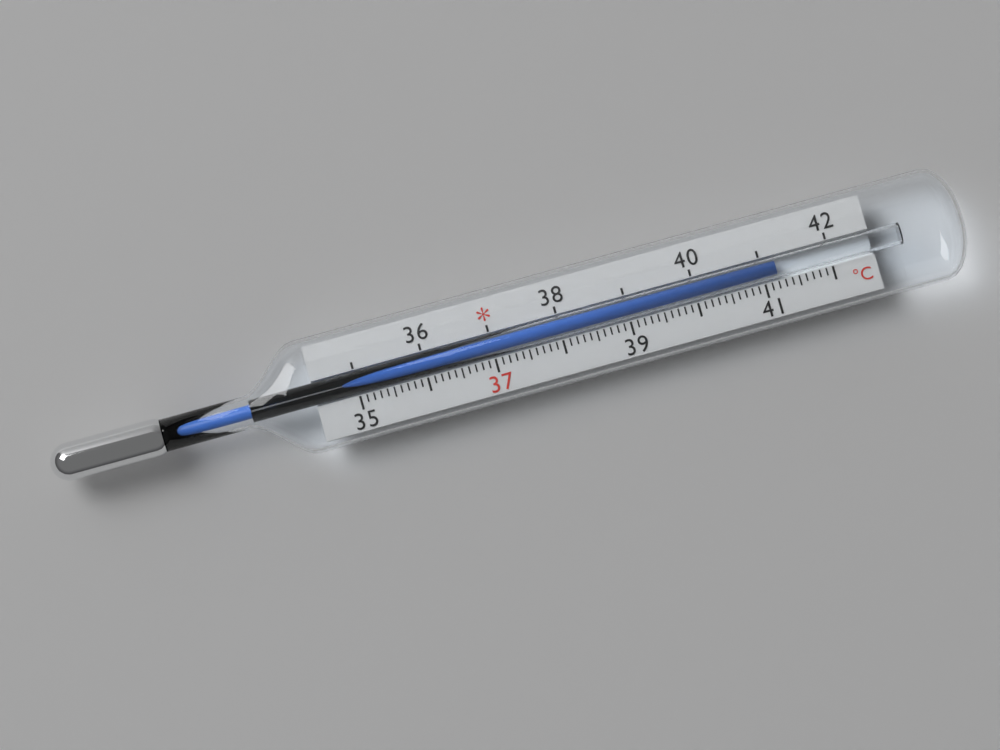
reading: 41.2 °C
